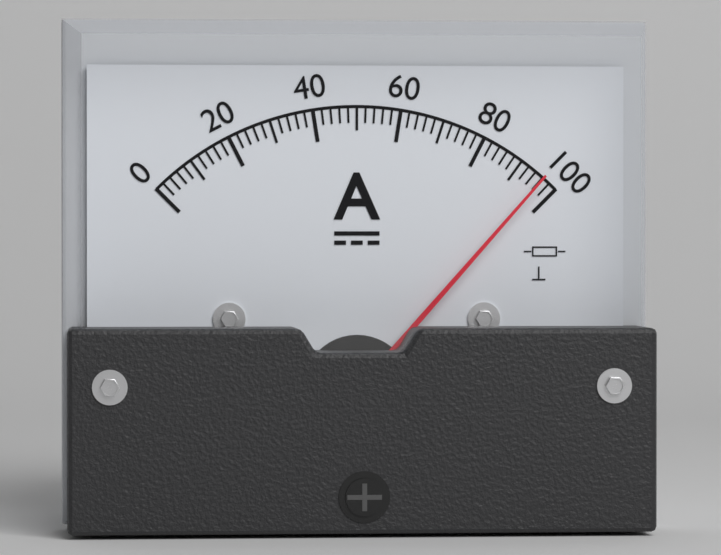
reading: 96 A
